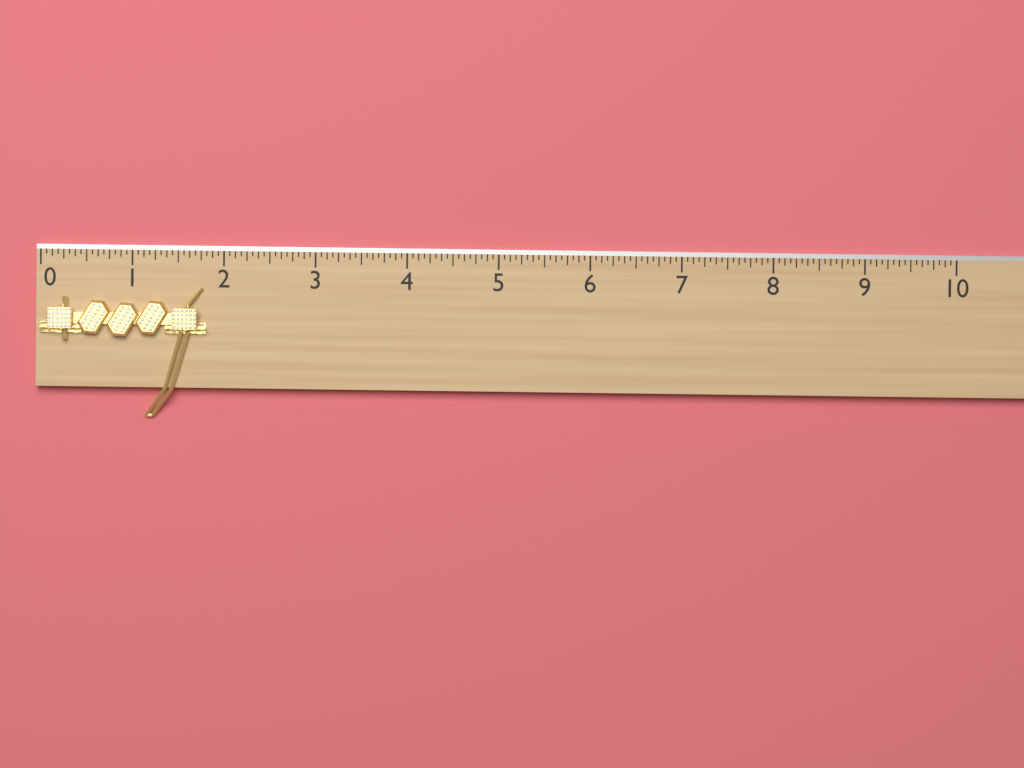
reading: 1.8125 (no unit)
